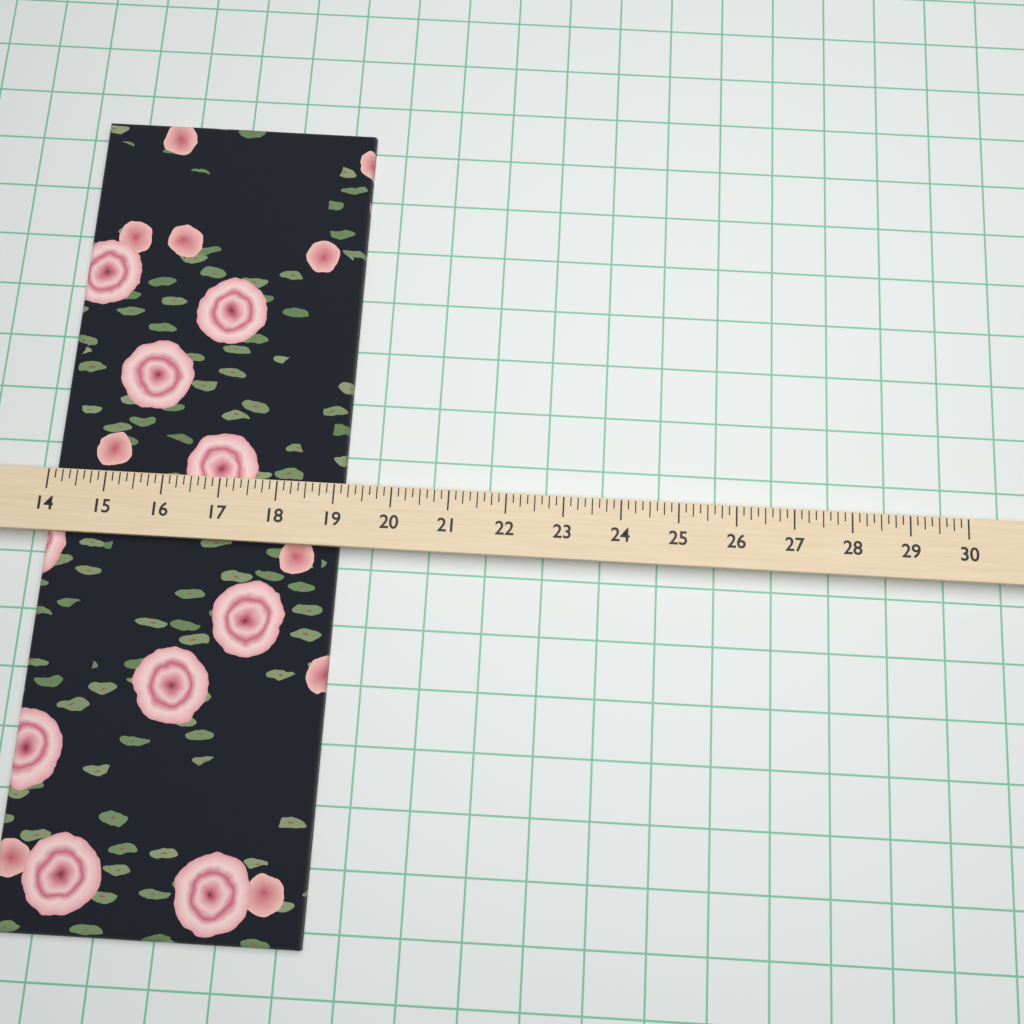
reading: 19.125 (no unit)
